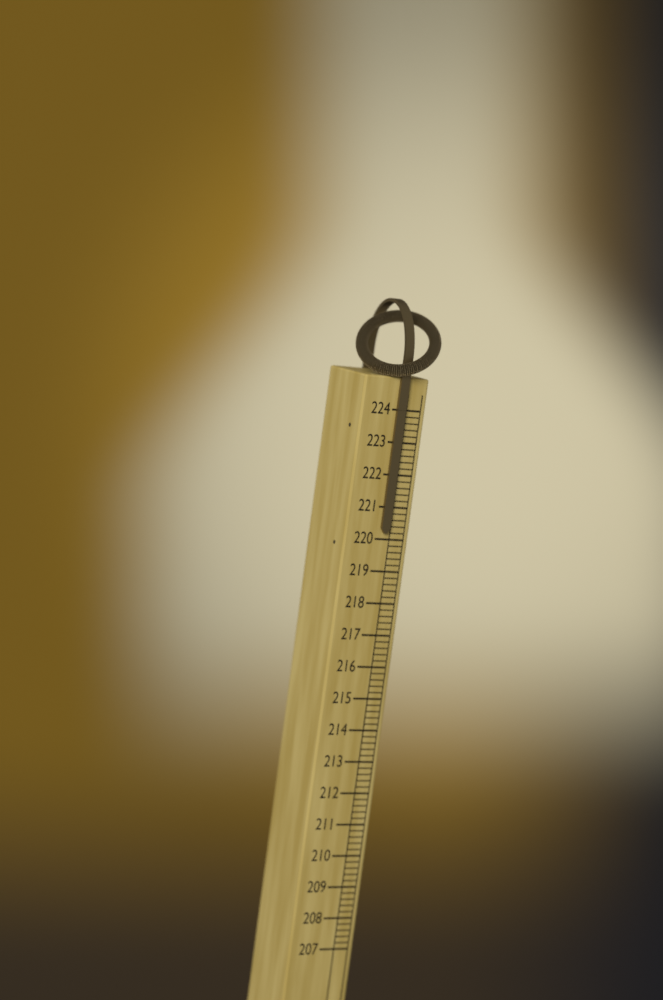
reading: 220.2 (no unit)
